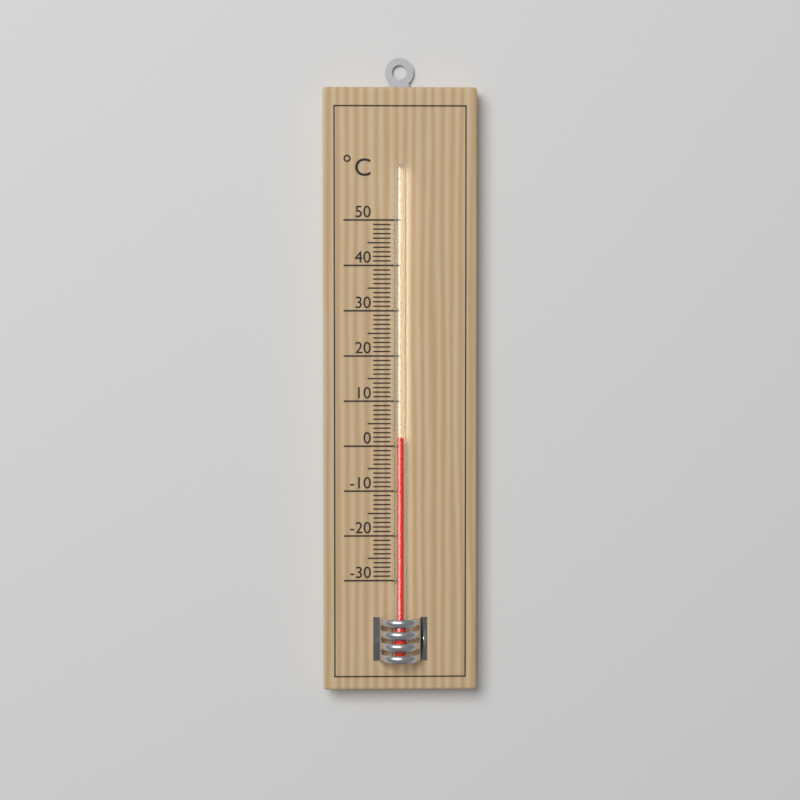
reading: 2 °C
